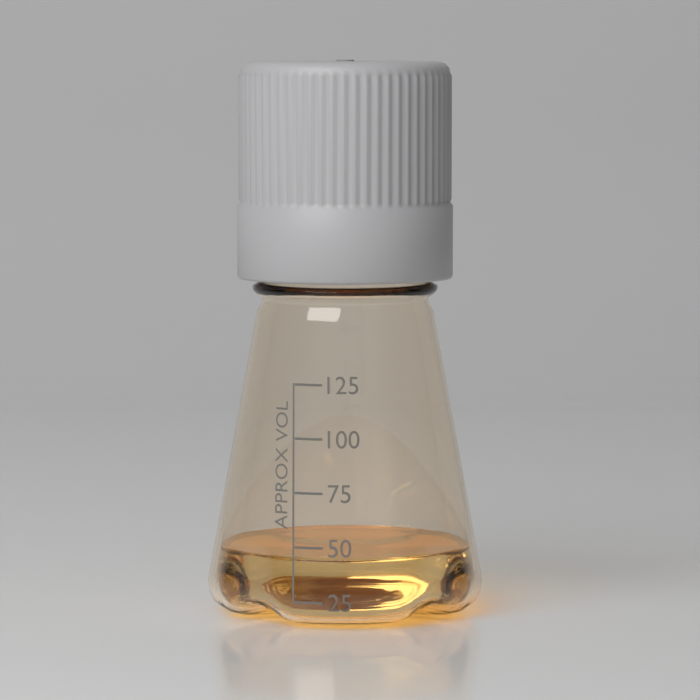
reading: 45 (no unit)
